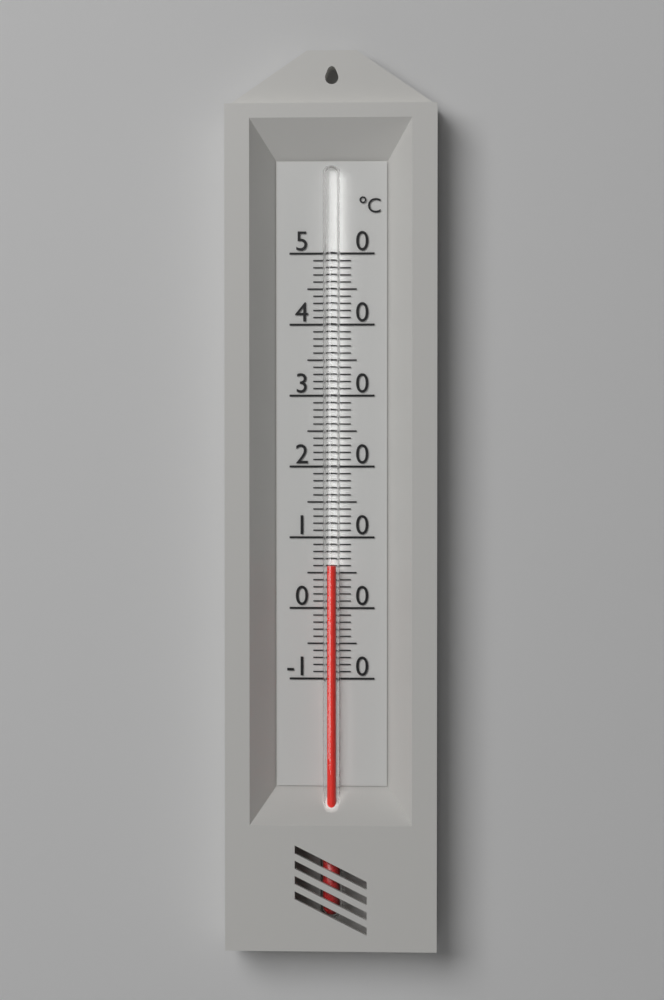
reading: 6 °C
